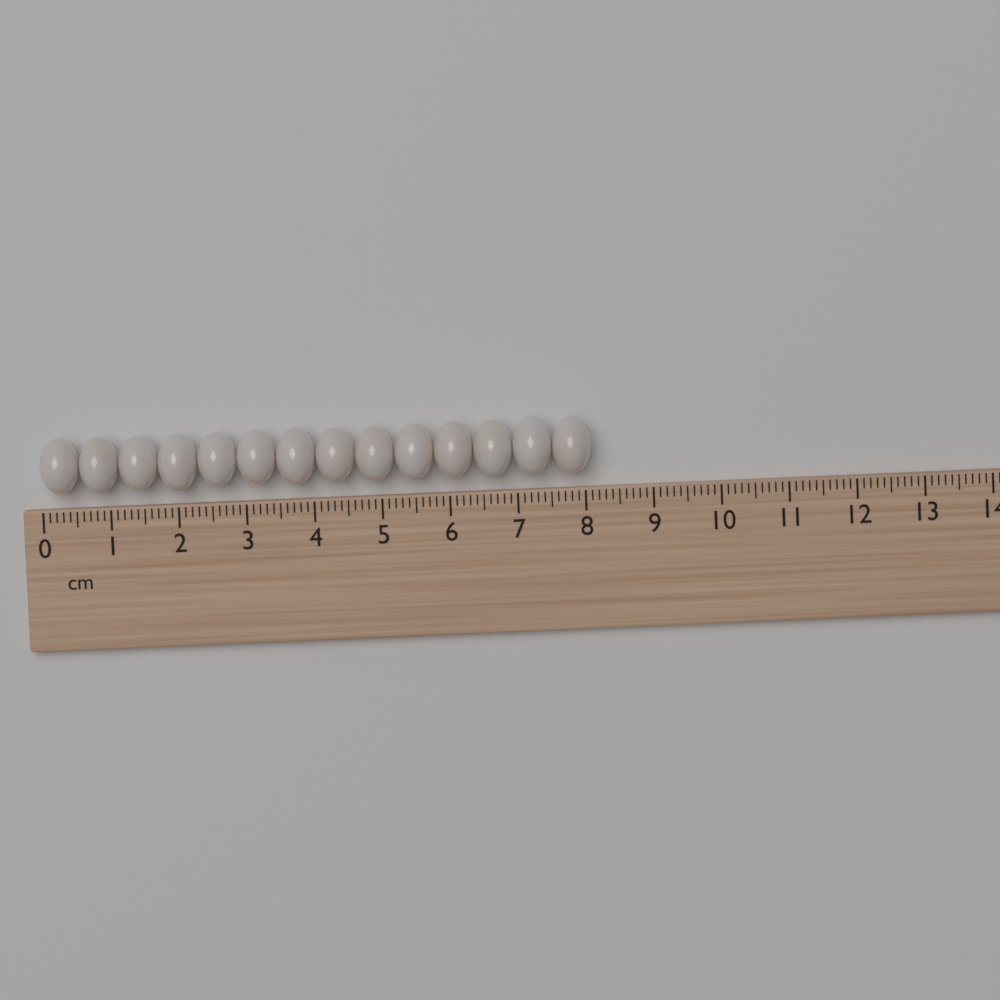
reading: 8.1 cm
